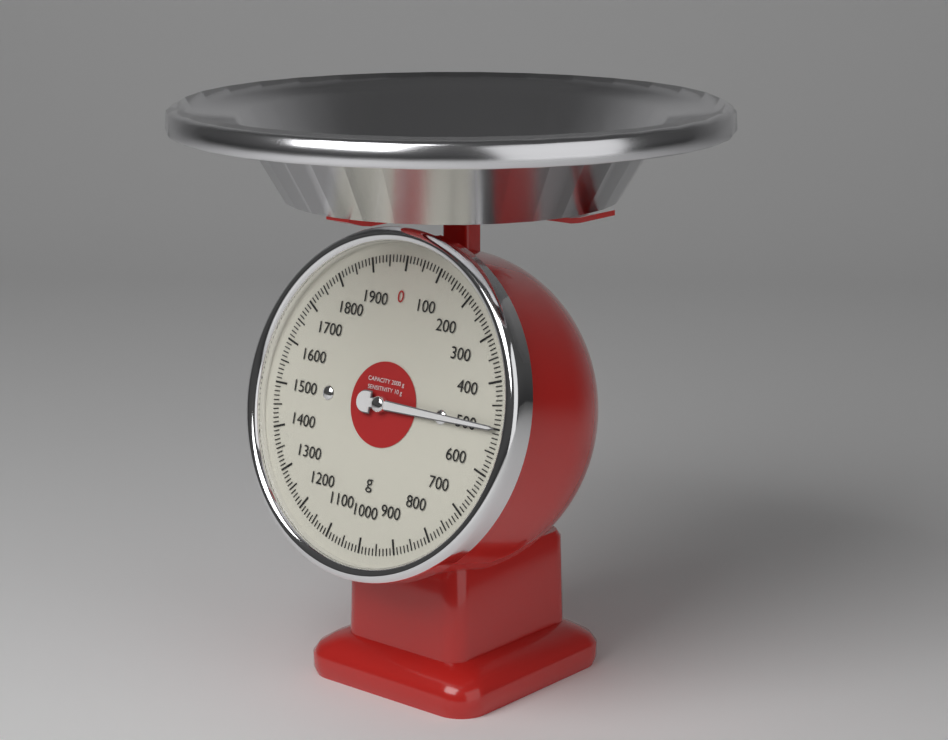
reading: 500 g
